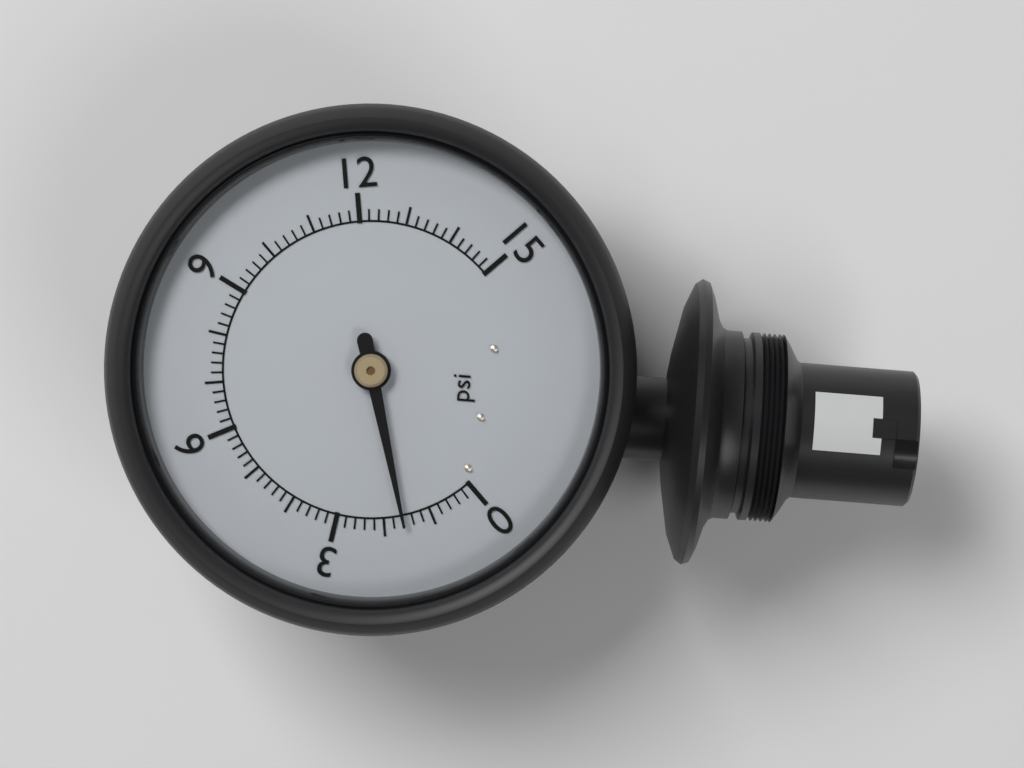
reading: 1.6 psi
